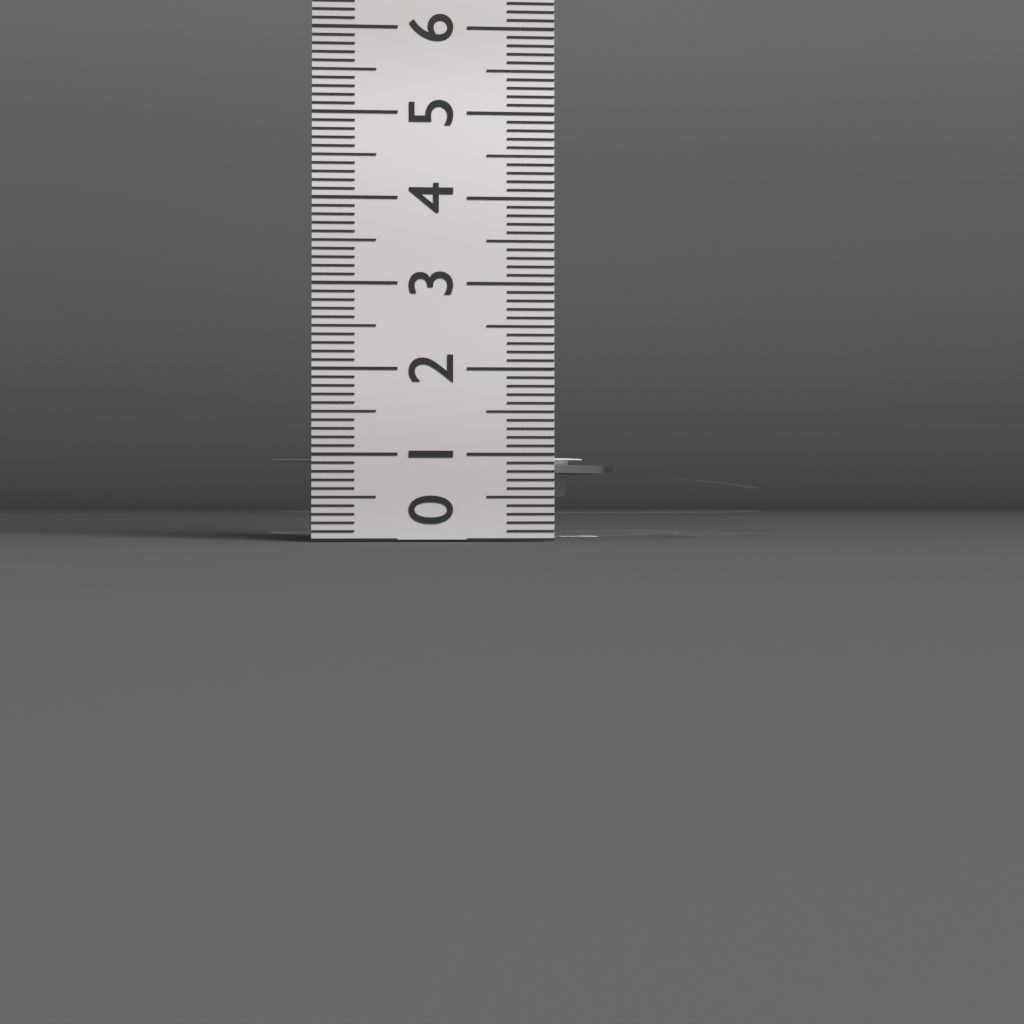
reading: 1.0 cm
